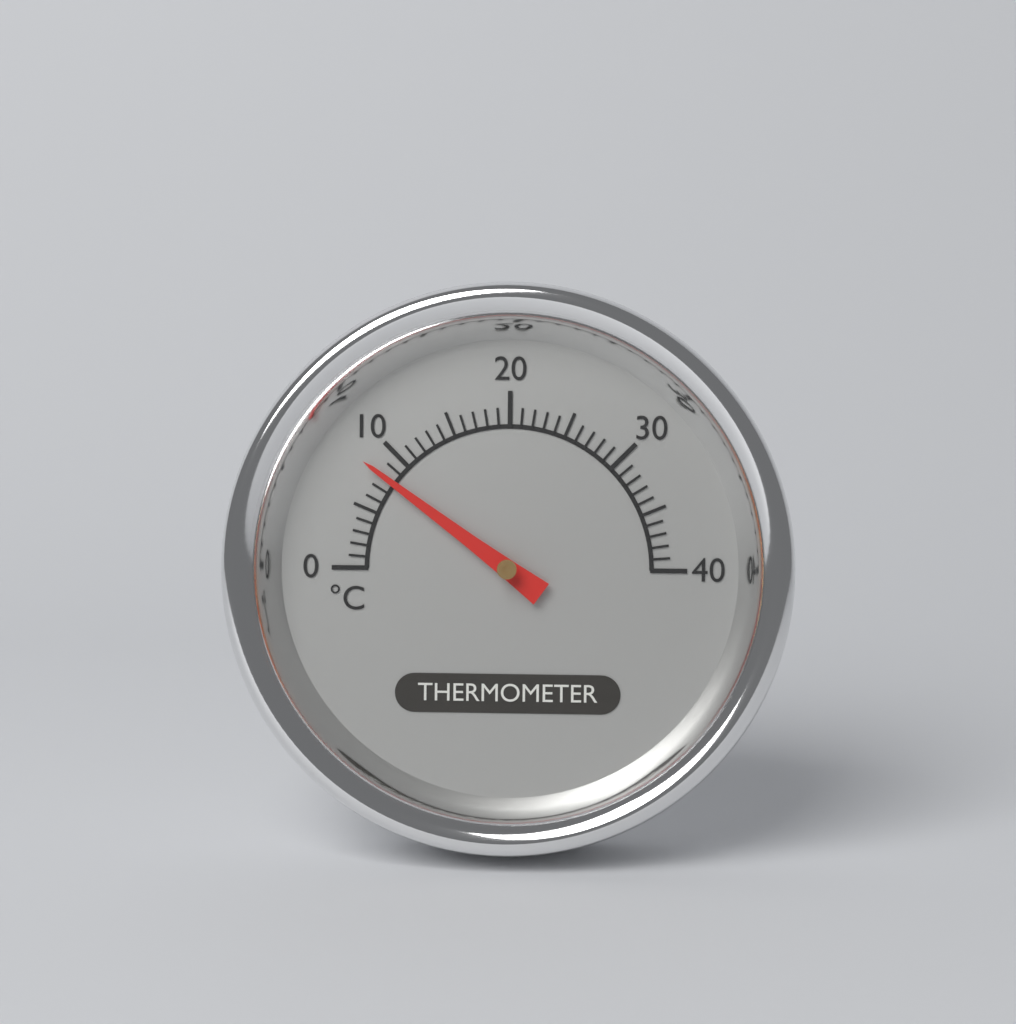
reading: 8 °C
